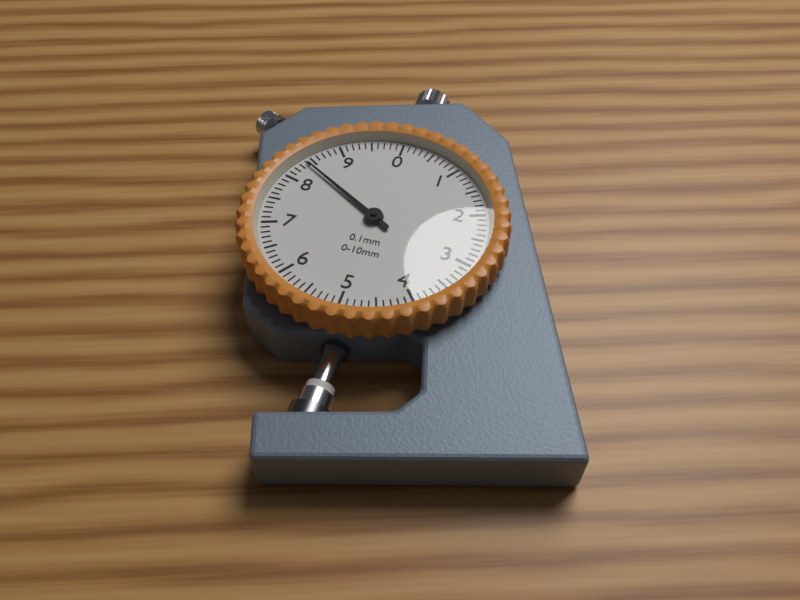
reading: 8.4 mm
